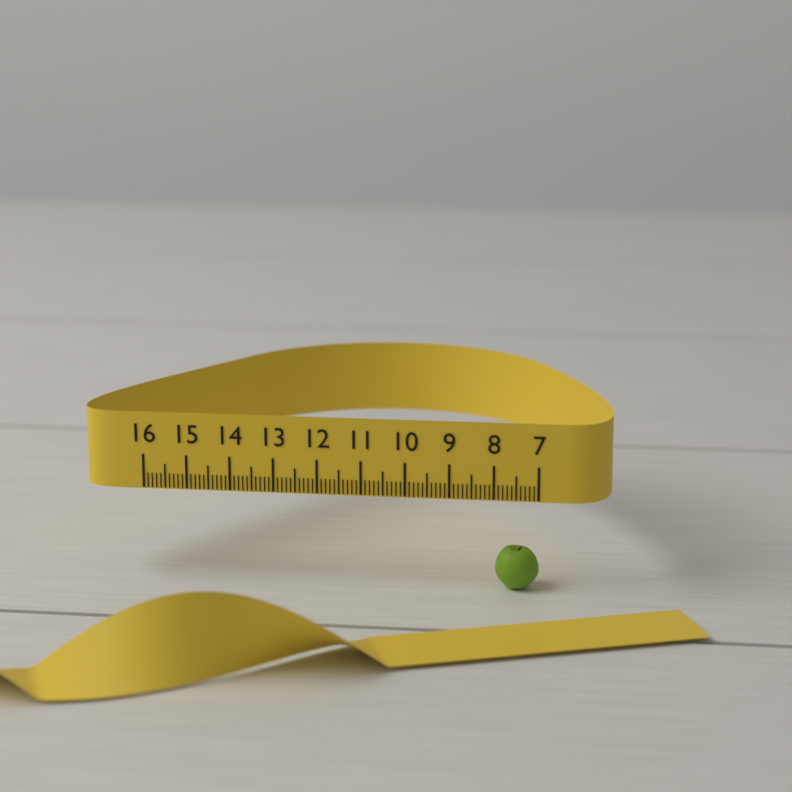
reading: 8.0 (no unit)
